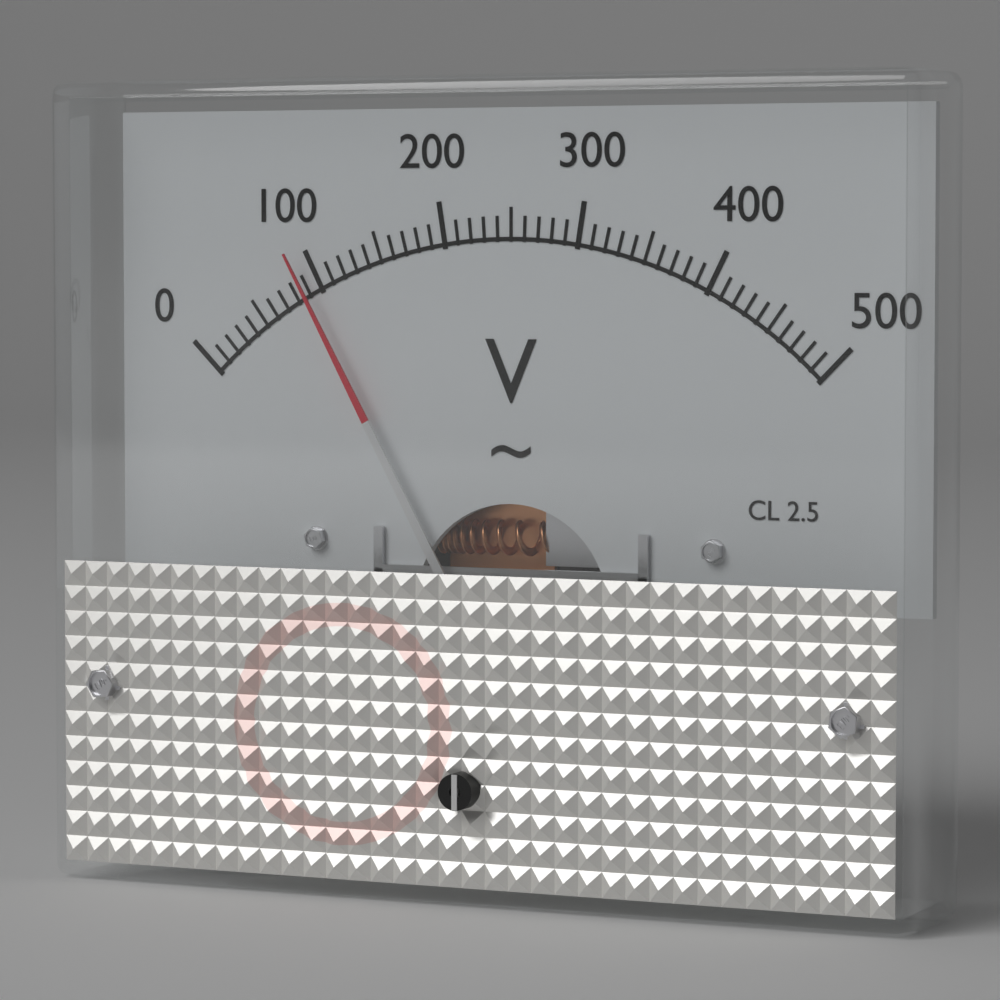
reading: 90 V
